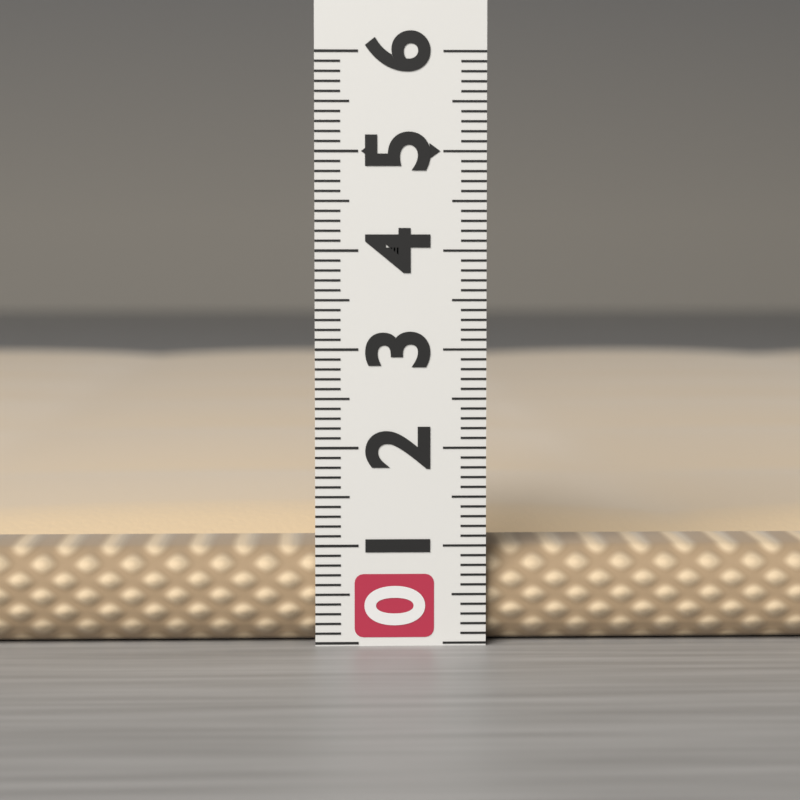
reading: 1.1 (no unit)
